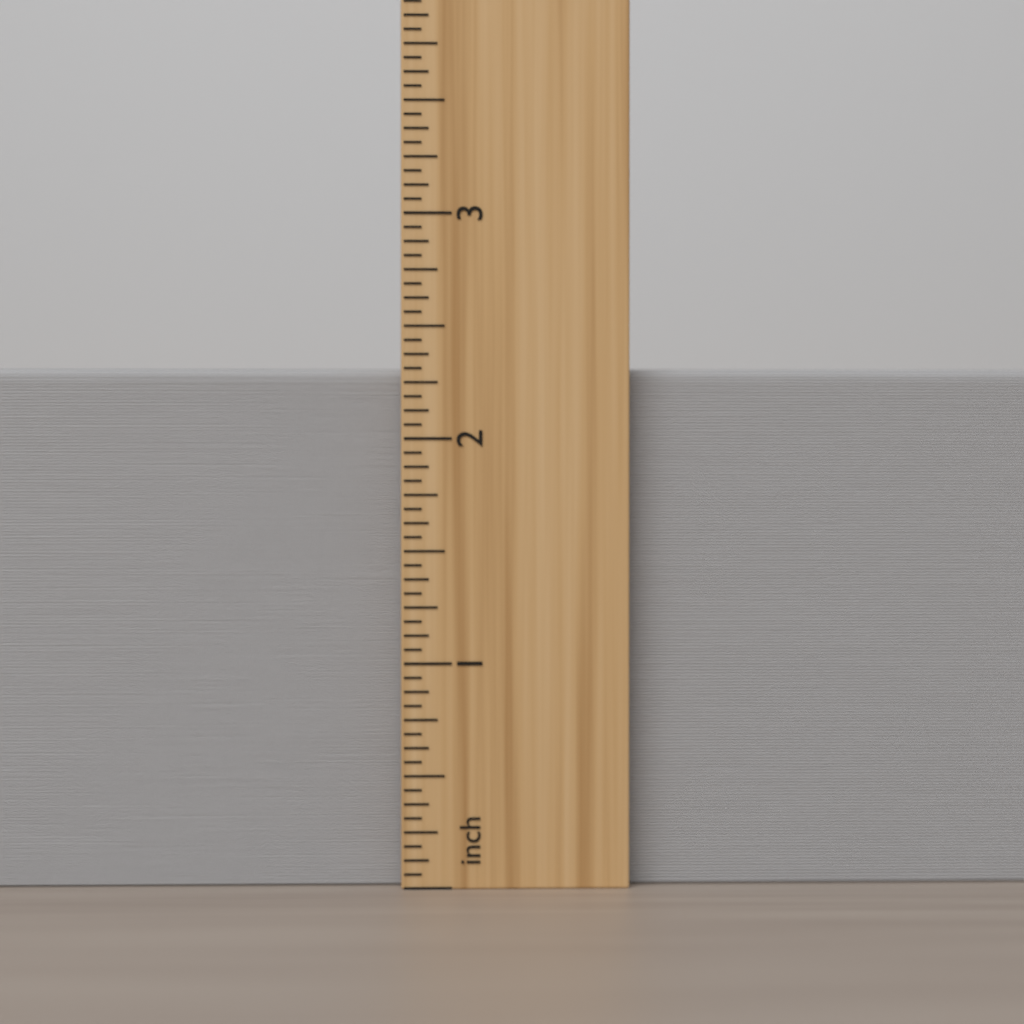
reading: 2.3125 inch
